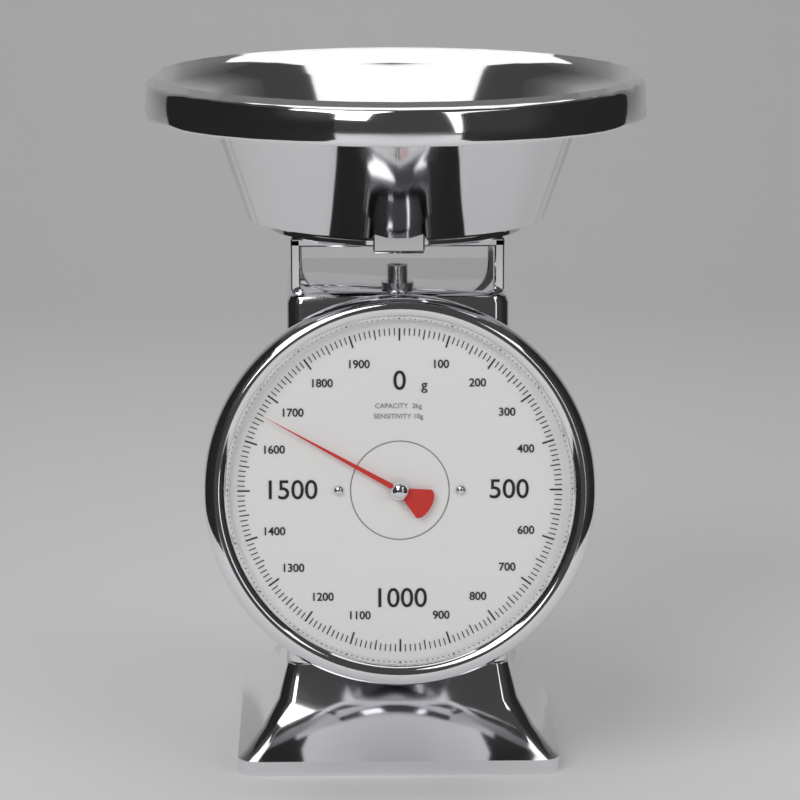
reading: 1660 g
